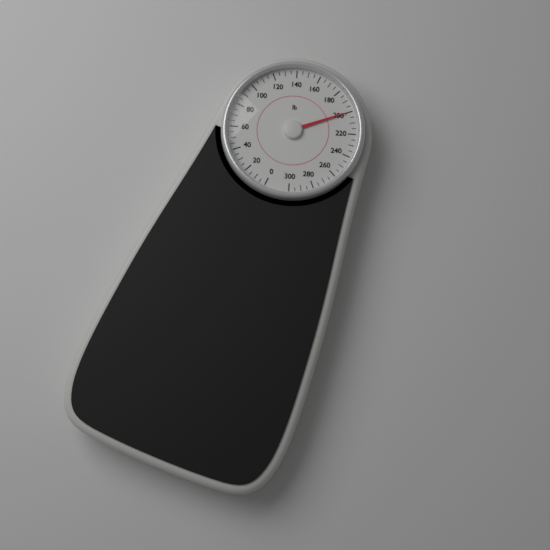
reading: 200 lb
